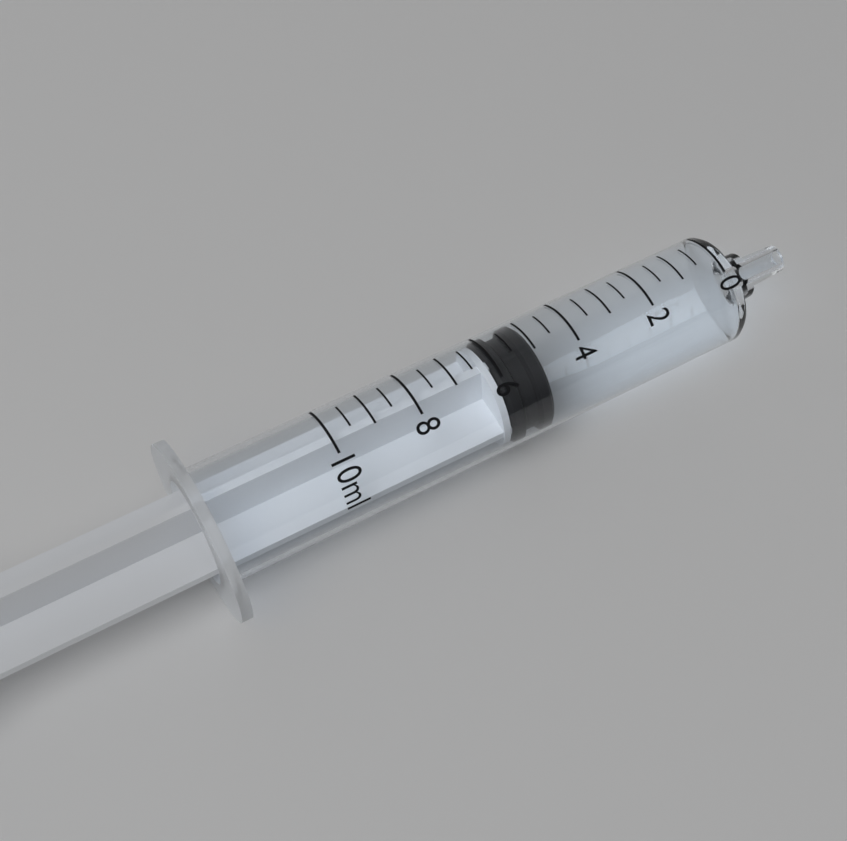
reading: 5.0 ml
